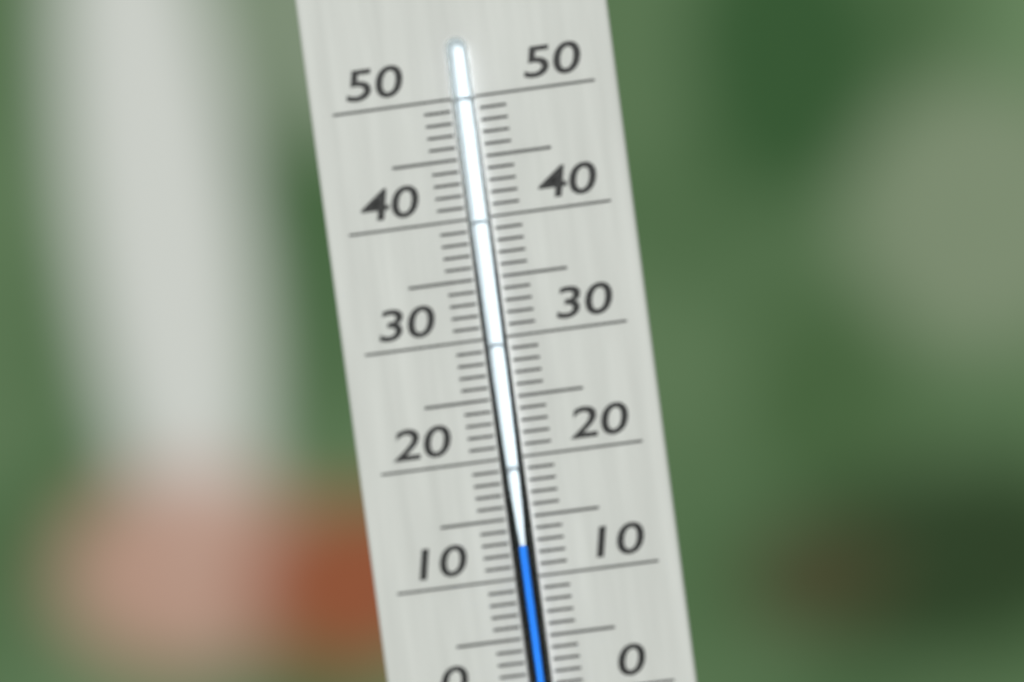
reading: 13 °C
